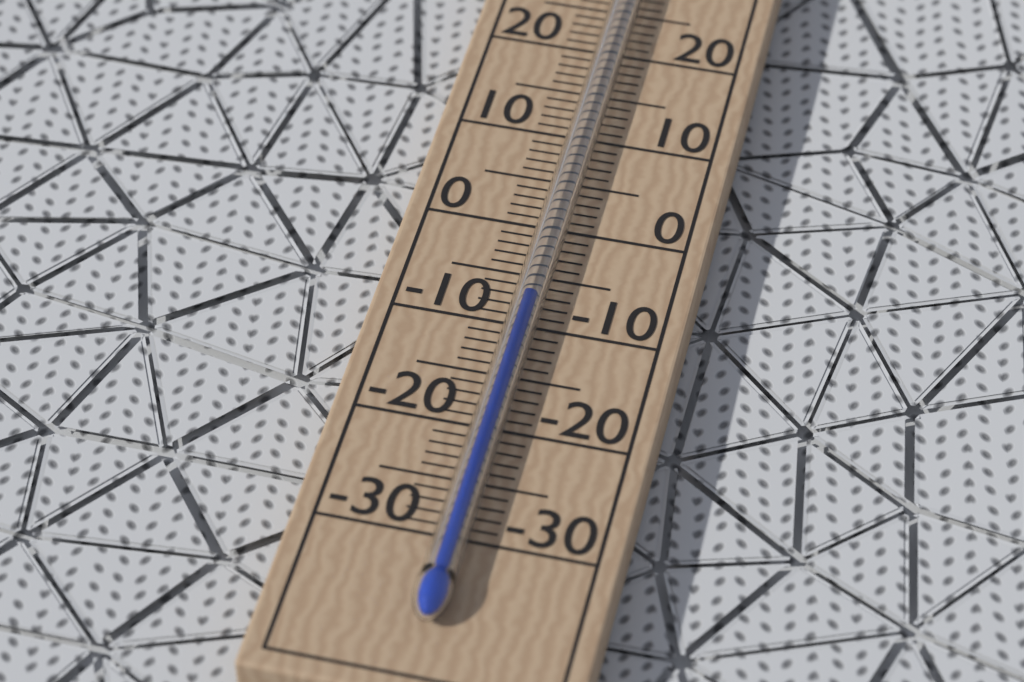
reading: -8 °C
